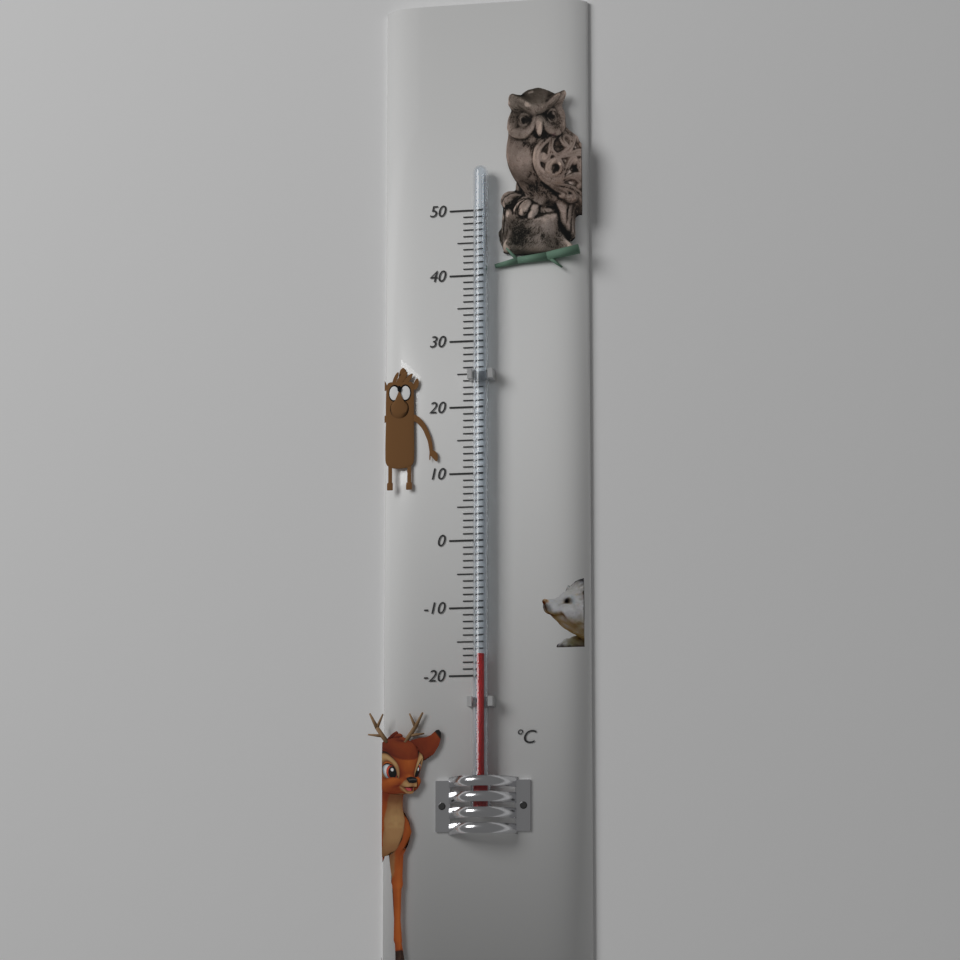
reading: -17 °C
